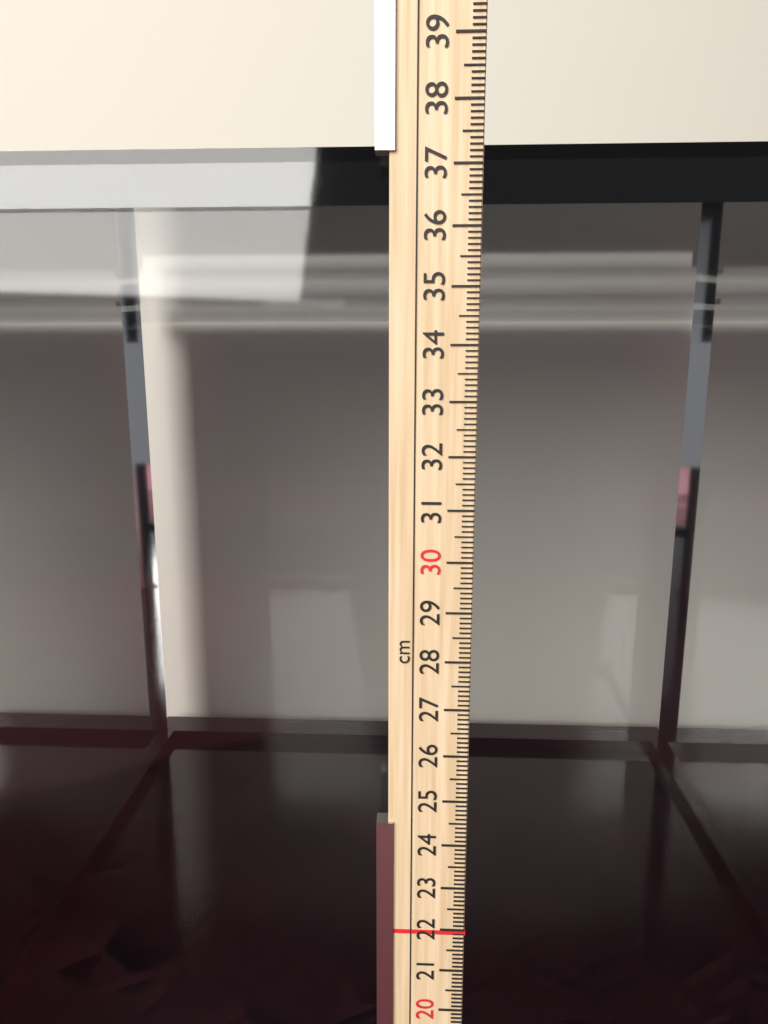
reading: 37.5 cm
